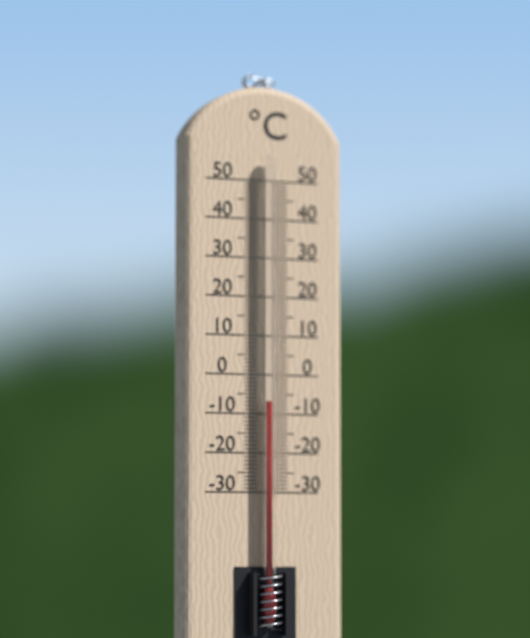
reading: -7 °C
